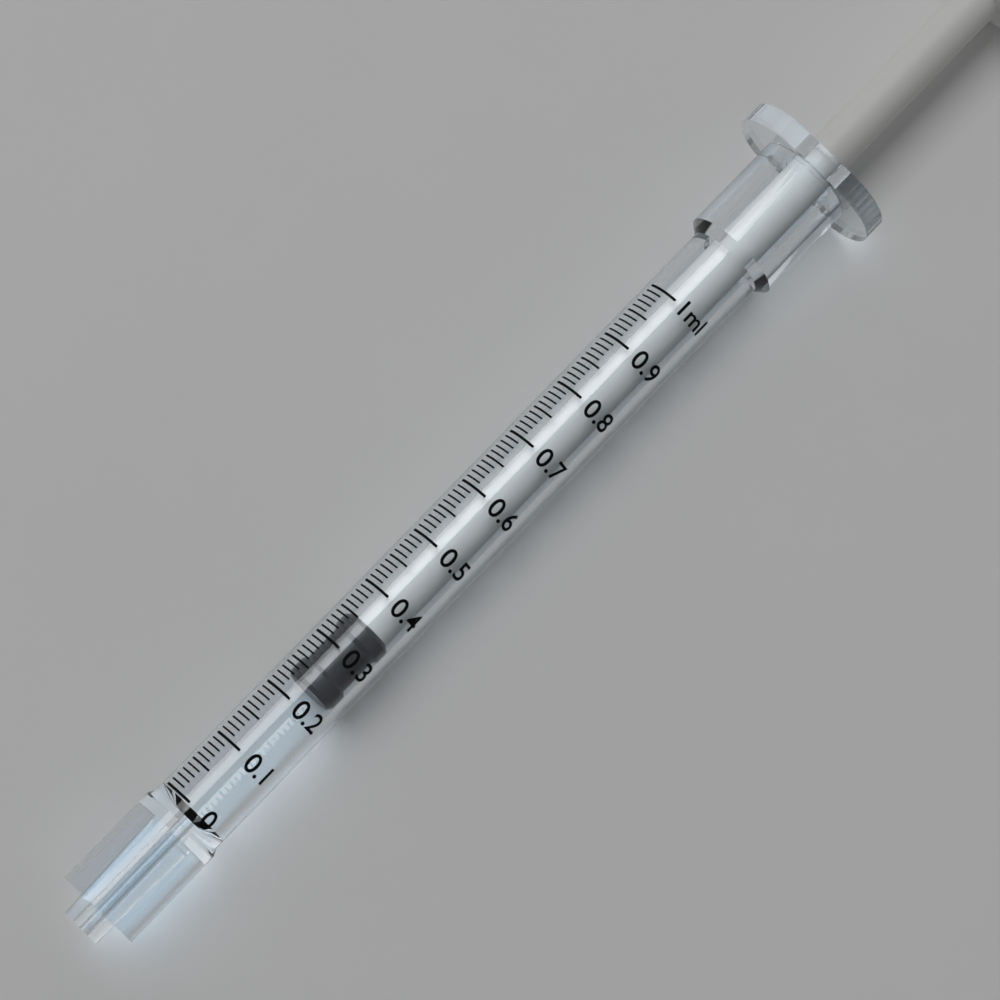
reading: 0.23 ml
